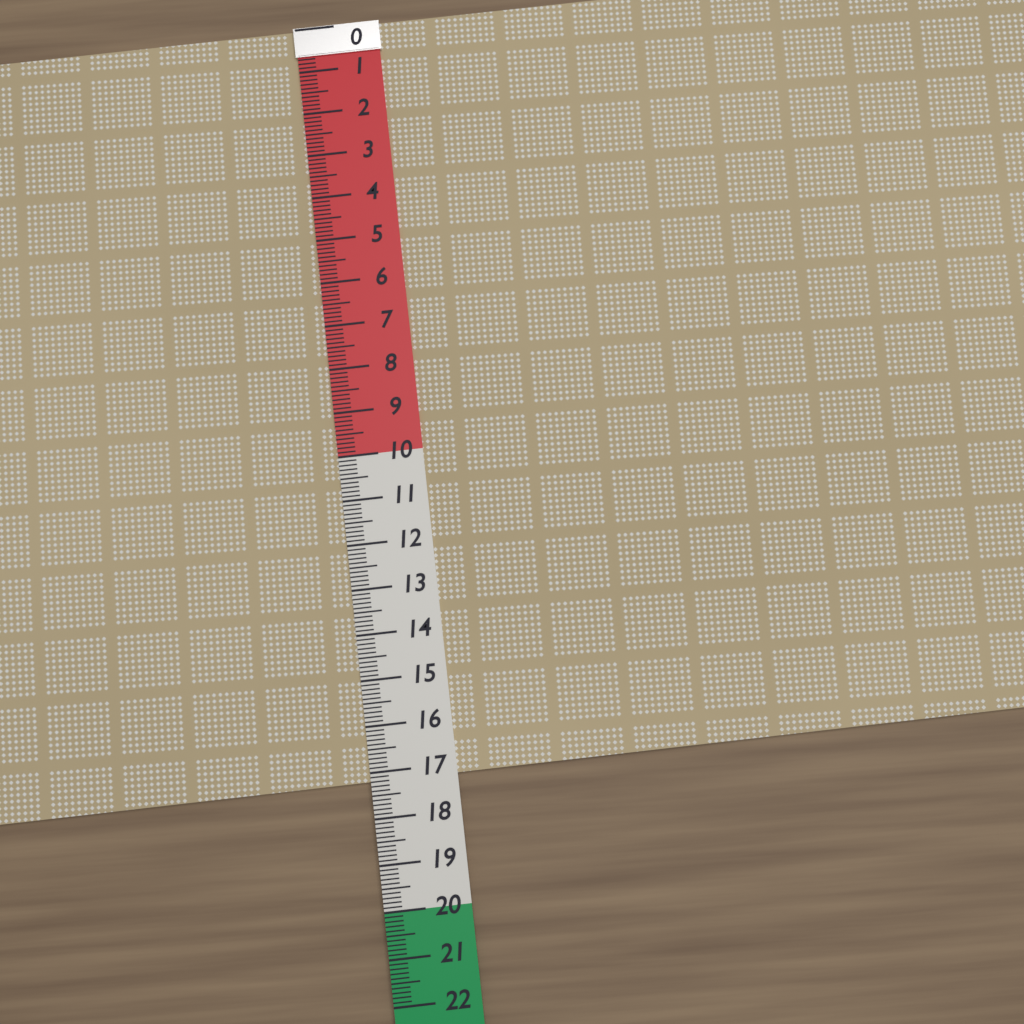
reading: 17.2 (no unit)
